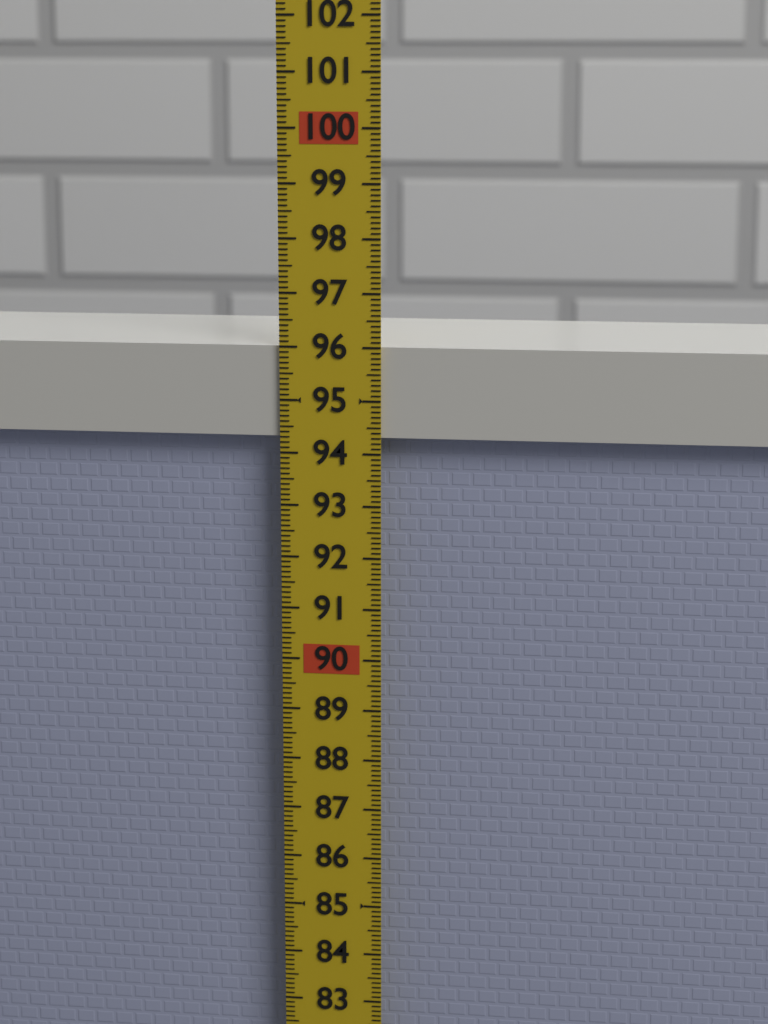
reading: 96.0 (no unit)
